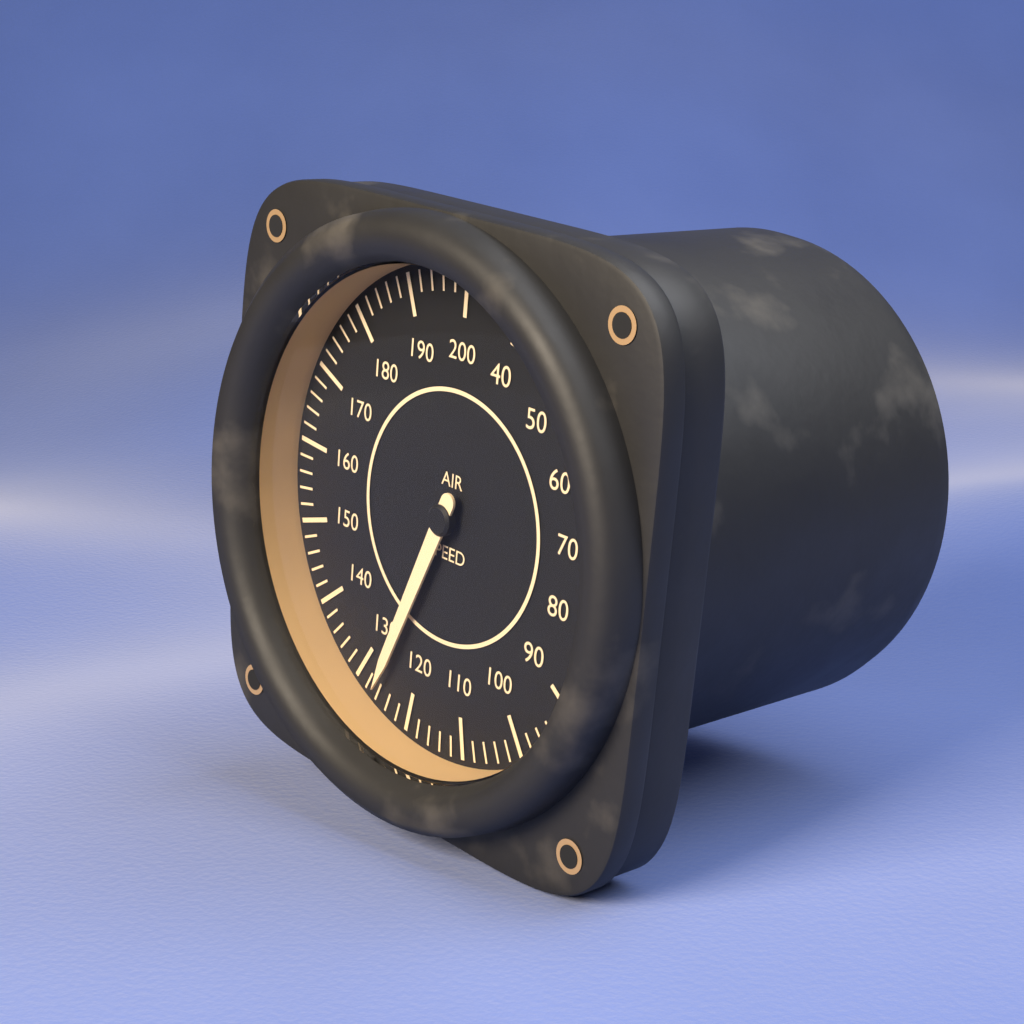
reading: 126 (no unit)
